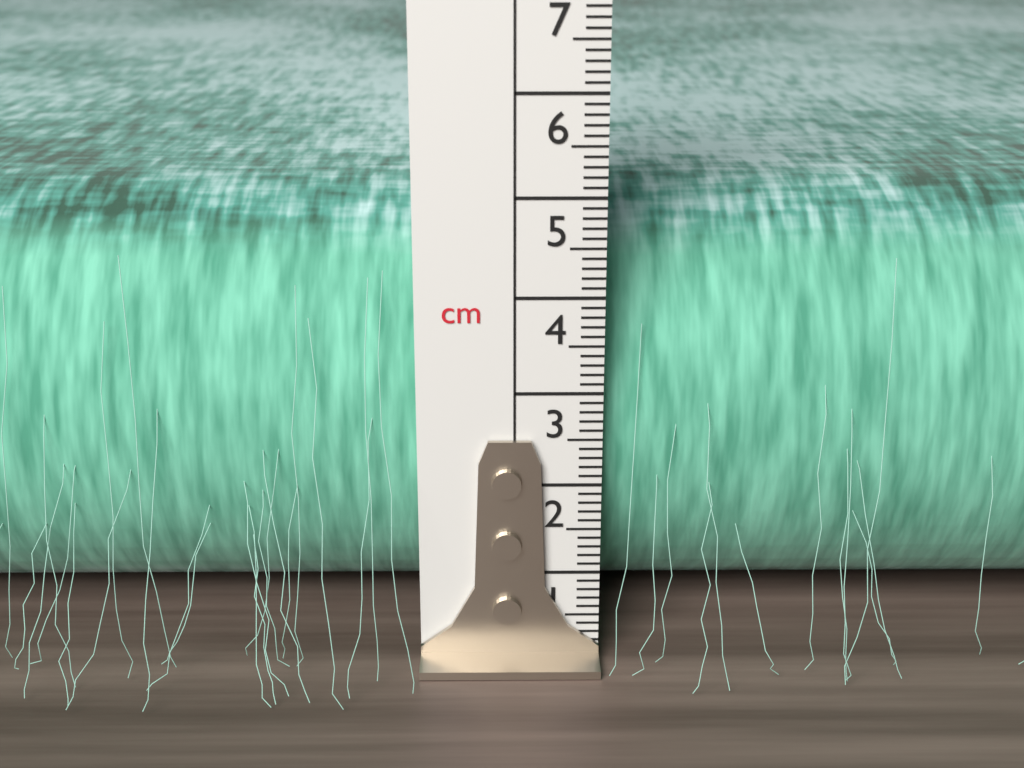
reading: 4.8 cm
